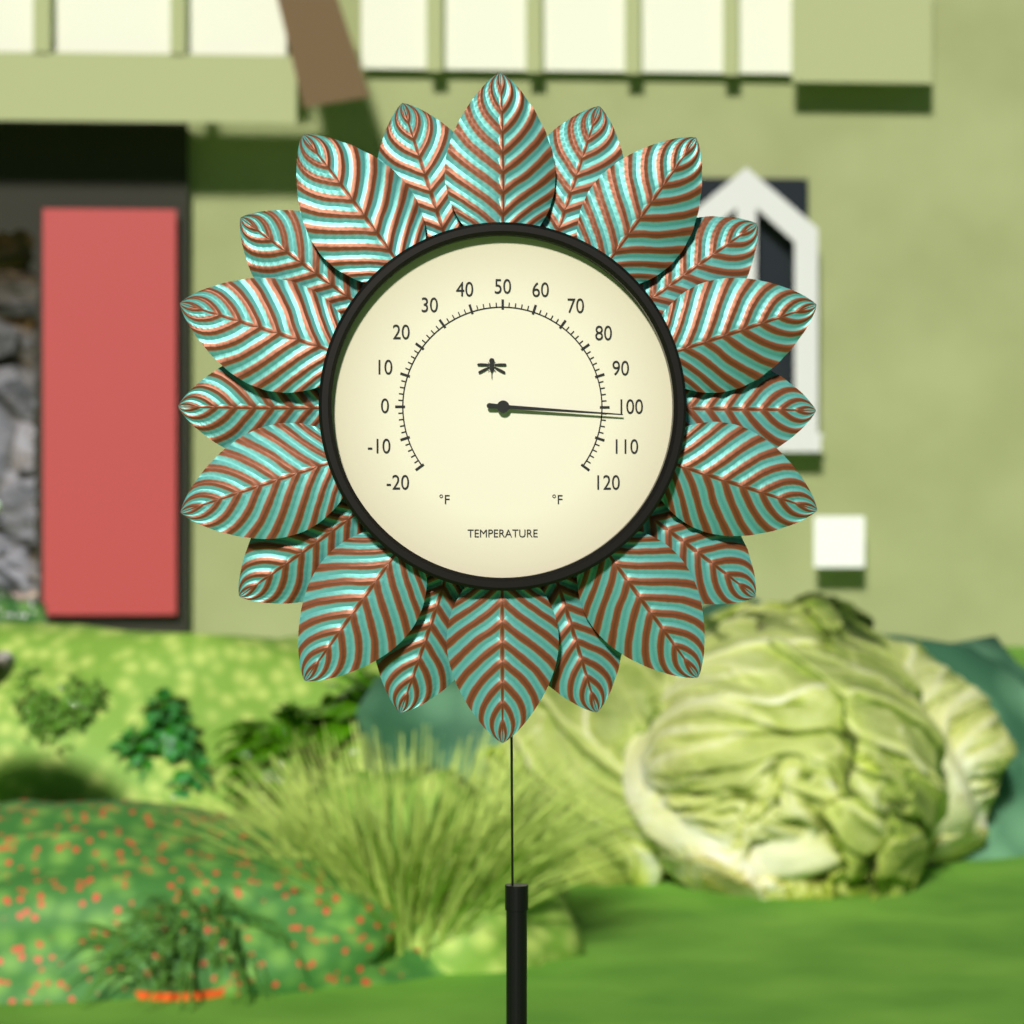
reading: 102 °F
